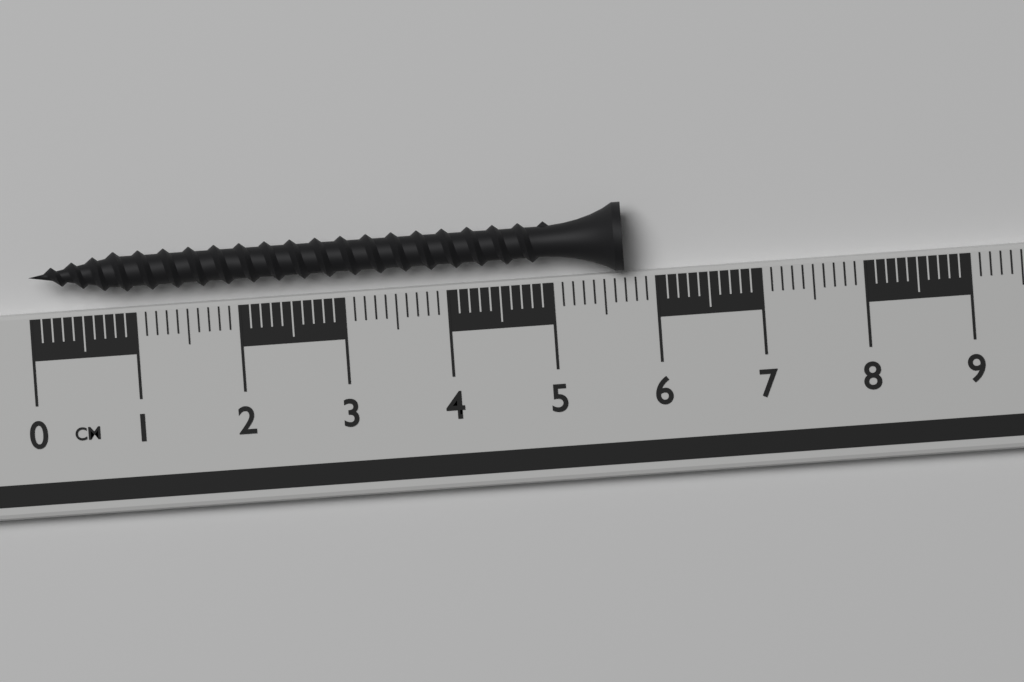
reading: 5.7 cm
